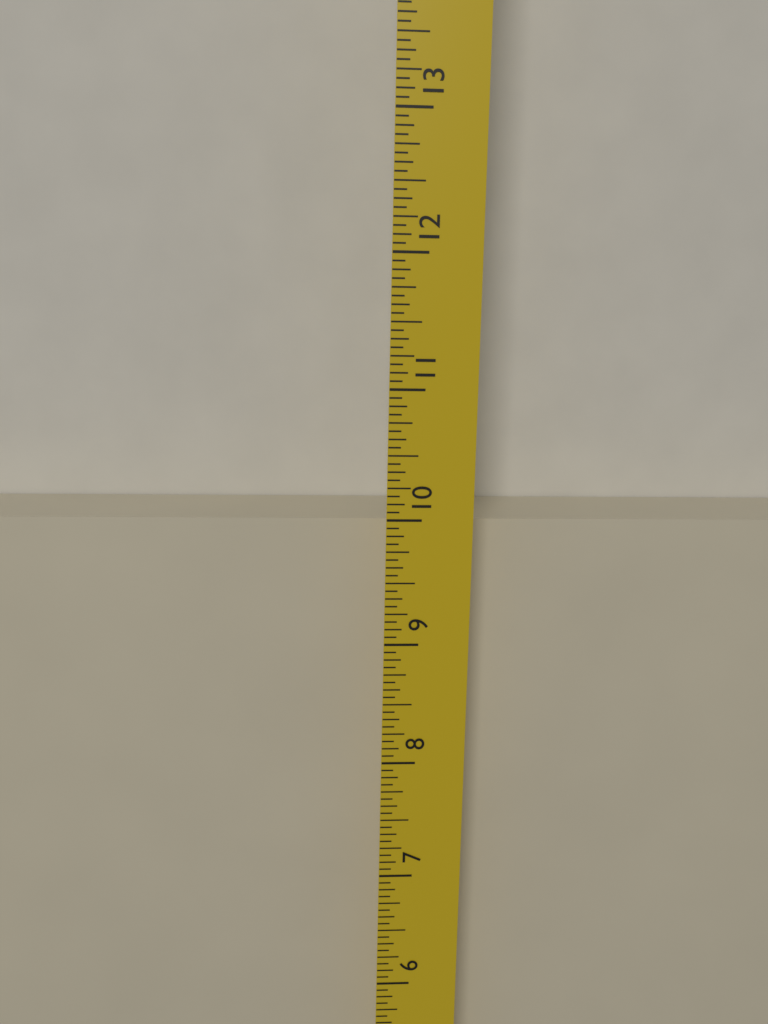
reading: 9.8750 in
